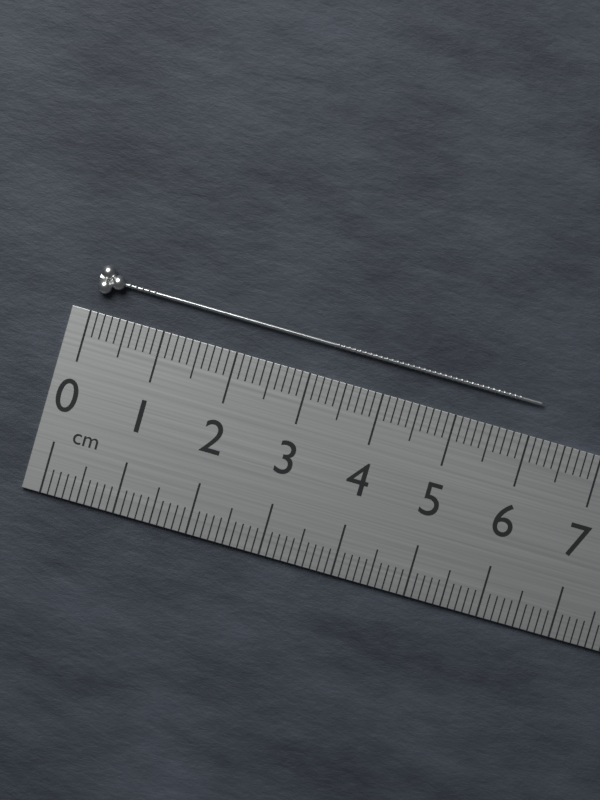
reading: 6.1 cm
